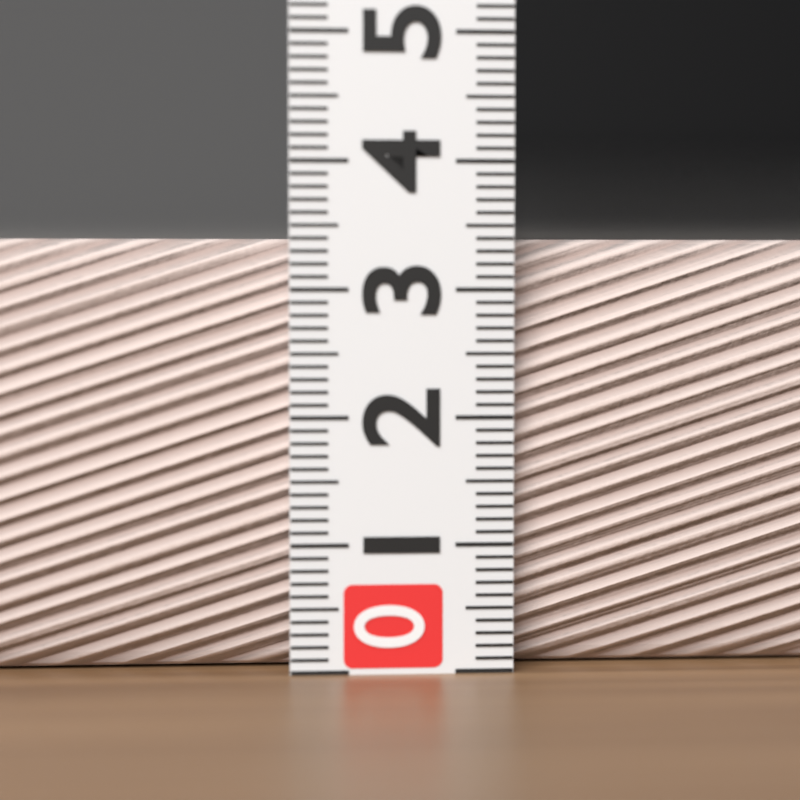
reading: 3.4 (no unit)
